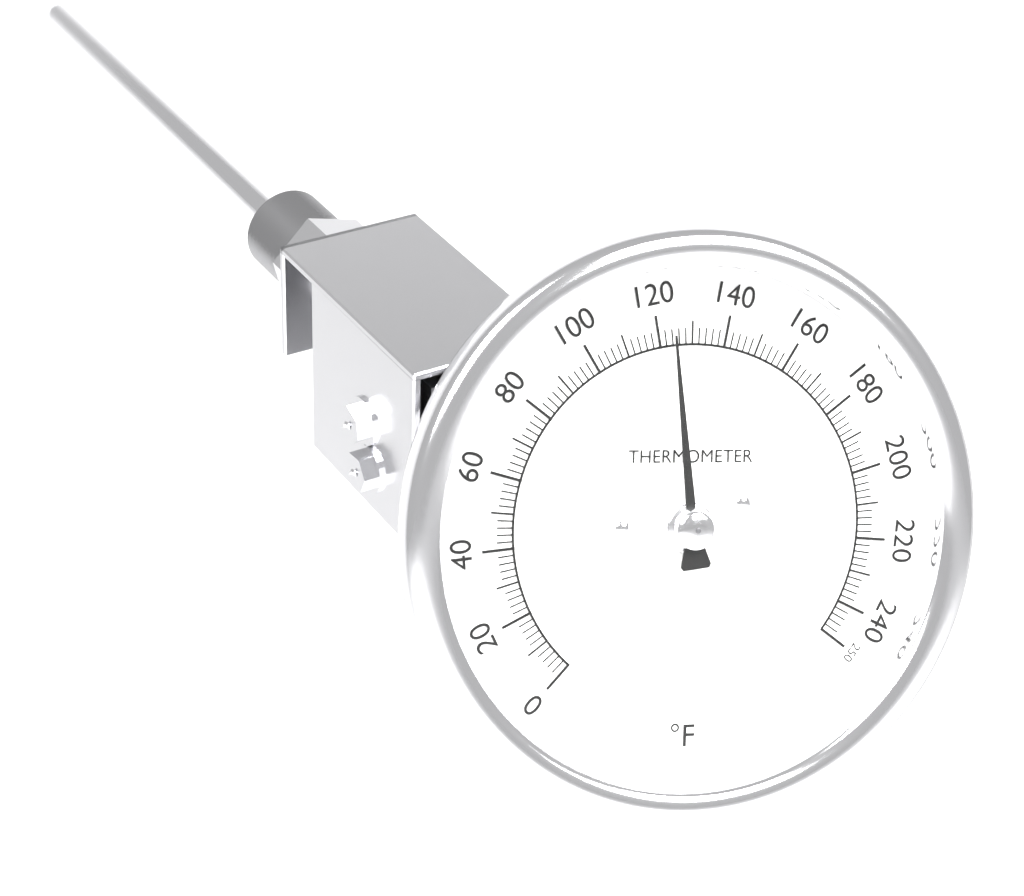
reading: 124 °F
